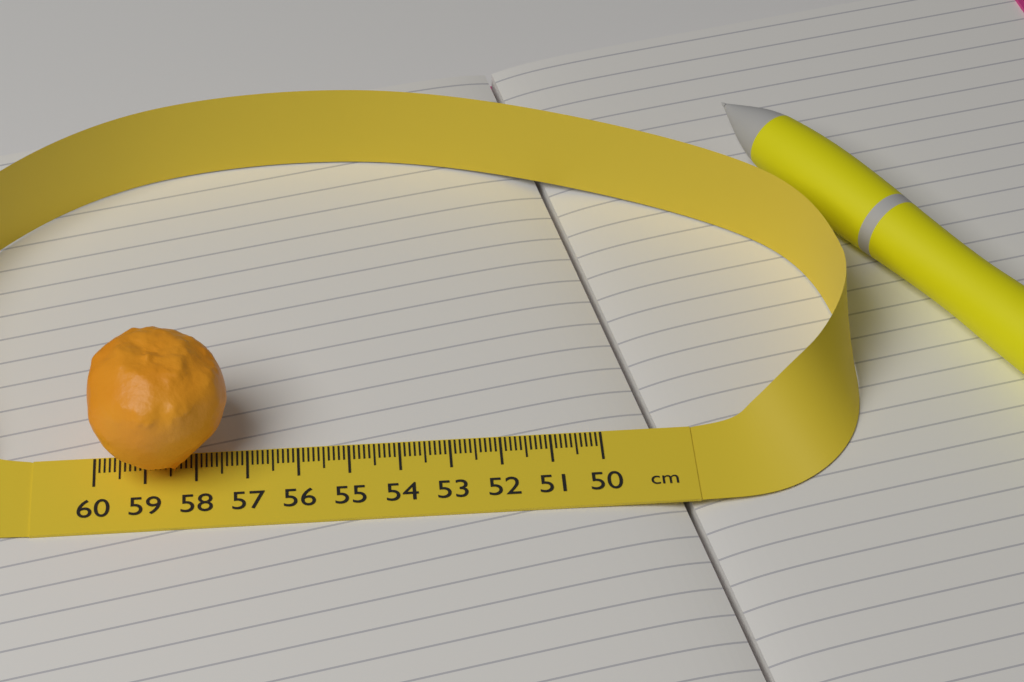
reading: 57.3 cm
